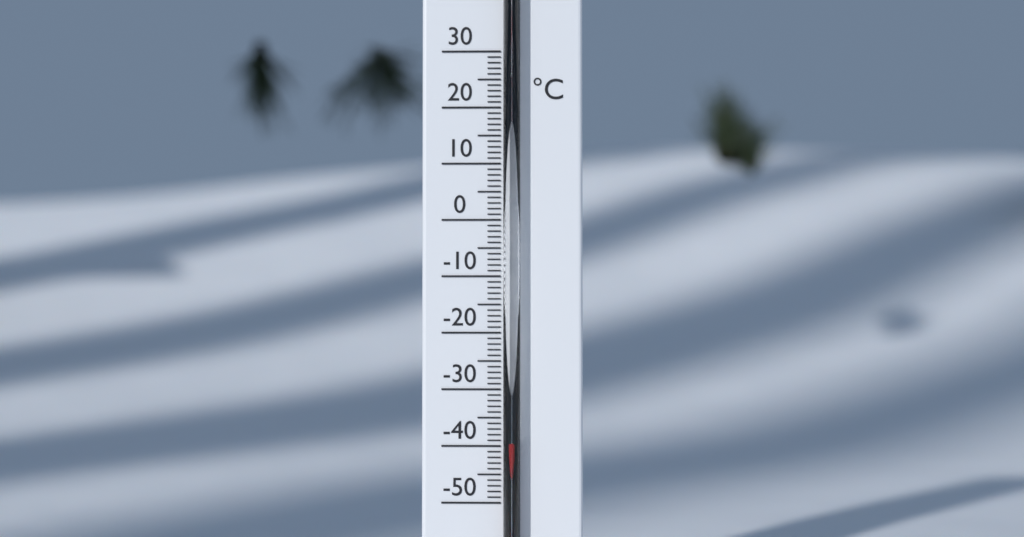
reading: -39 °C
